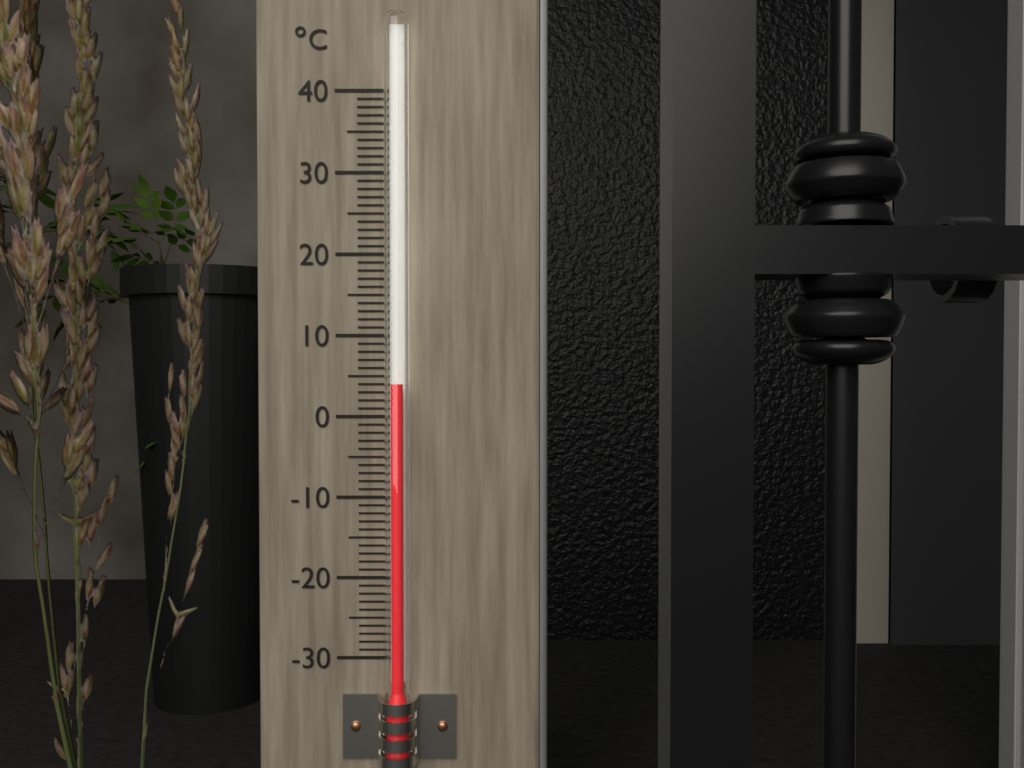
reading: 4 °C
